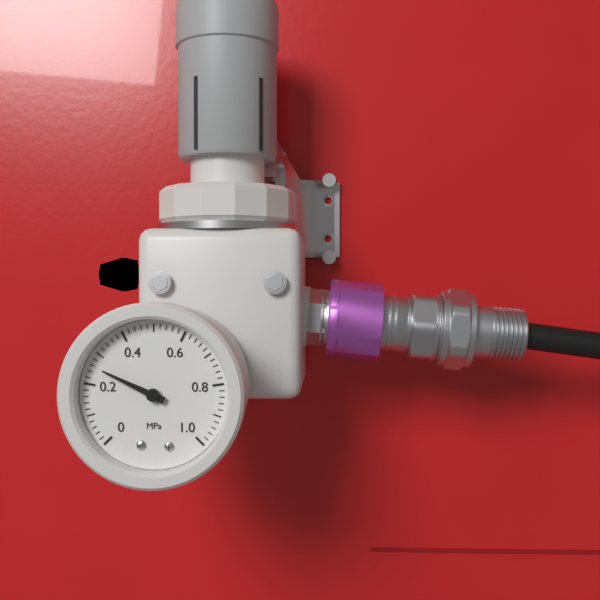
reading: 0.26 MPa
